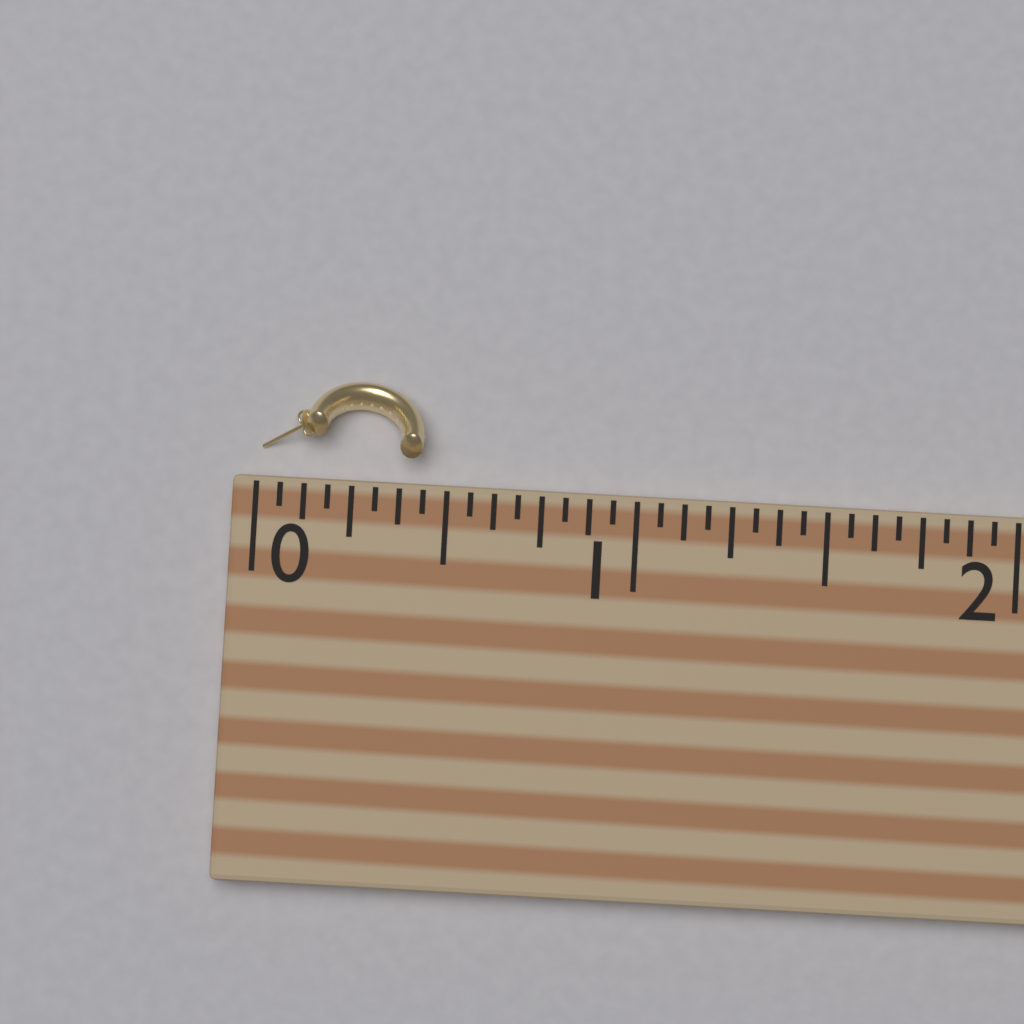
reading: 0.4375 (no unit)
